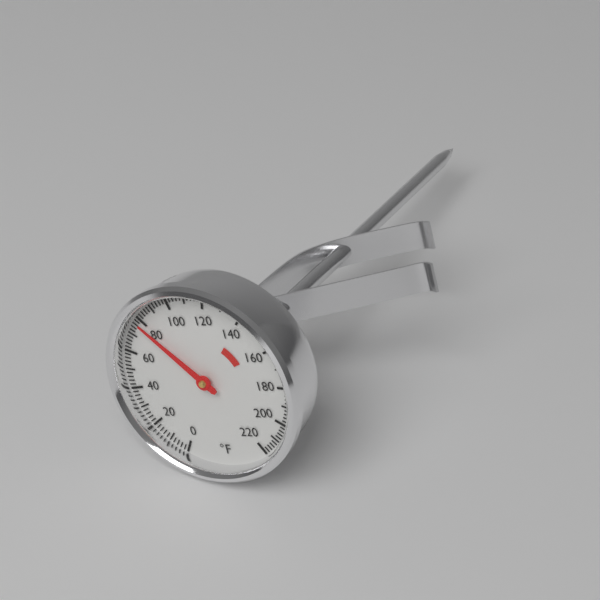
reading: 78 °F
